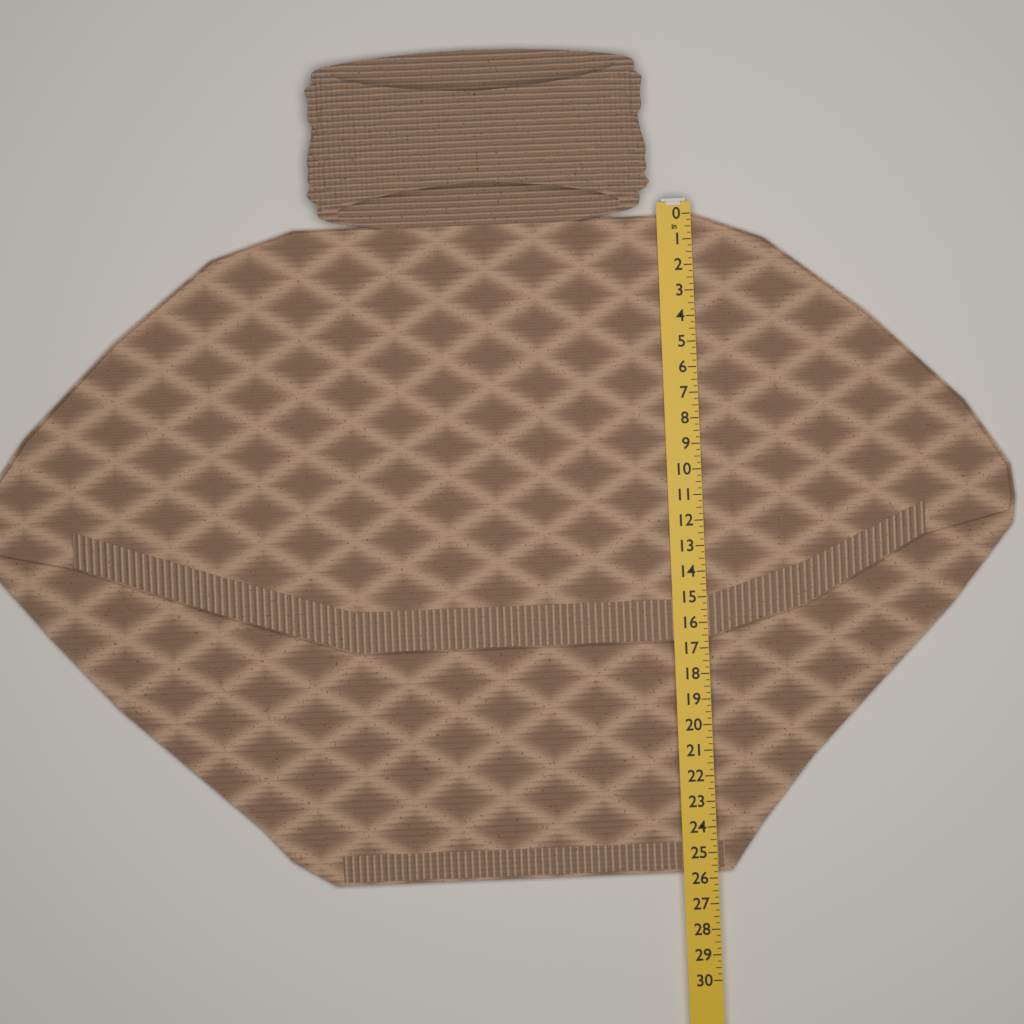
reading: 25.75 in
